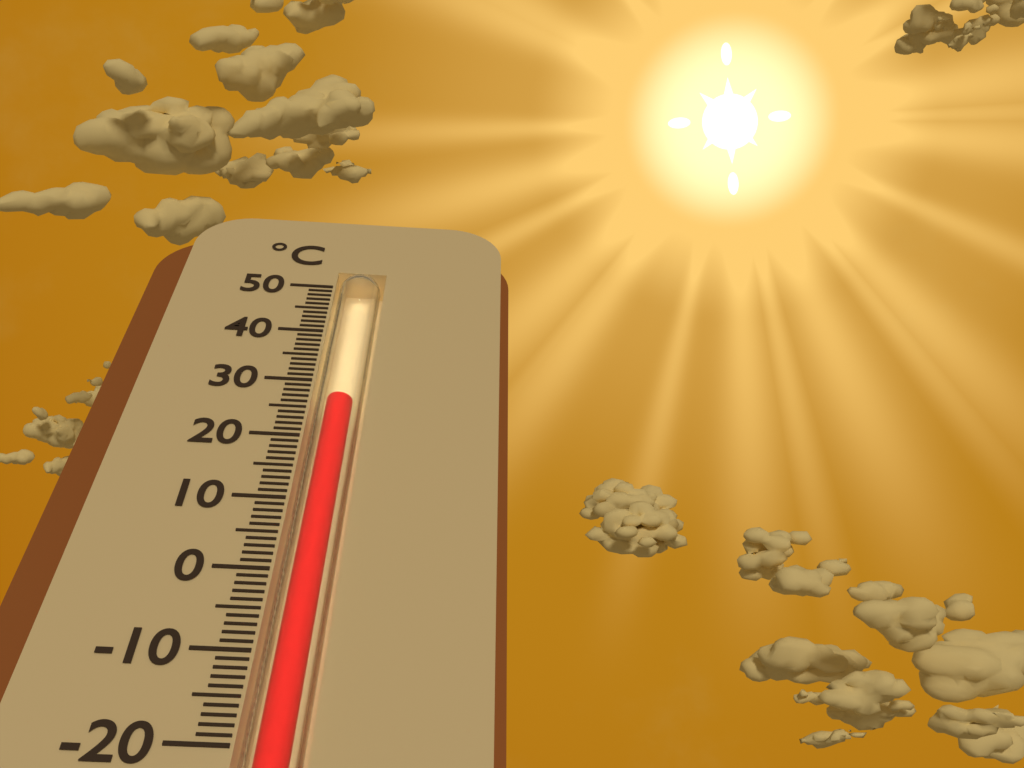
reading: 27 °C
